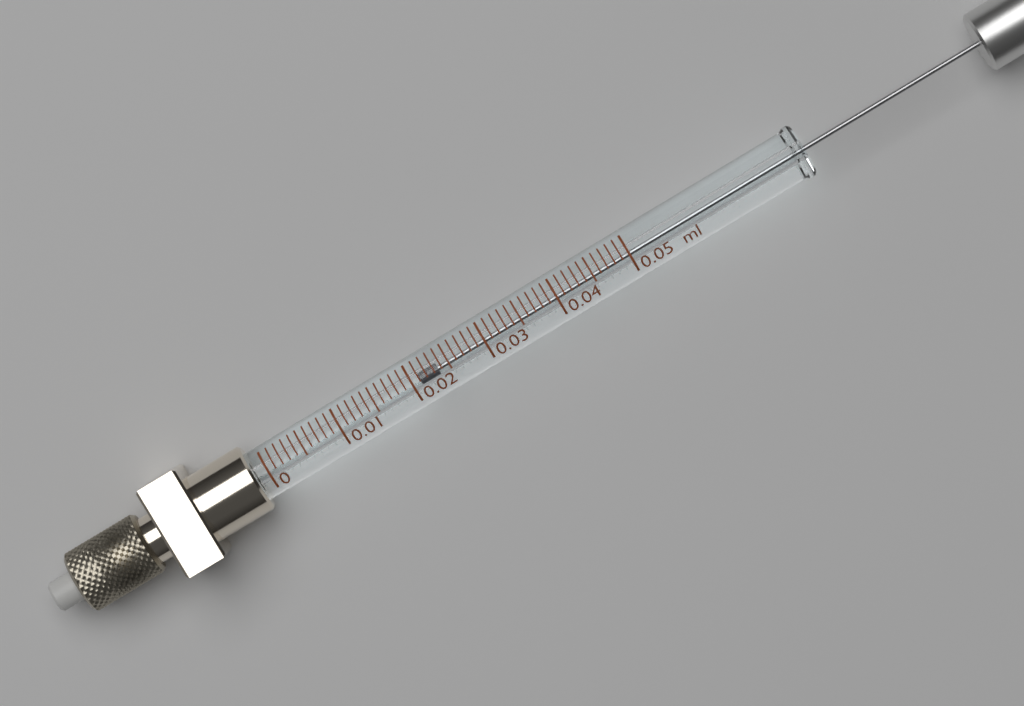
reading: 0.021 ml
